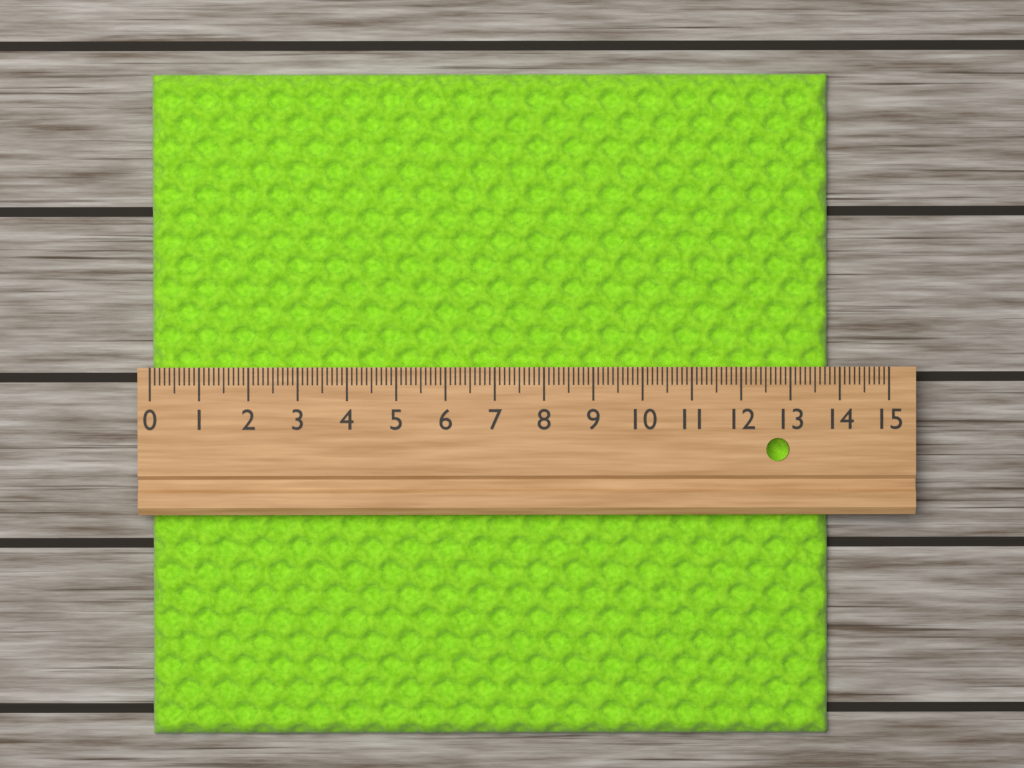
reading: 13.8 (no unit)
